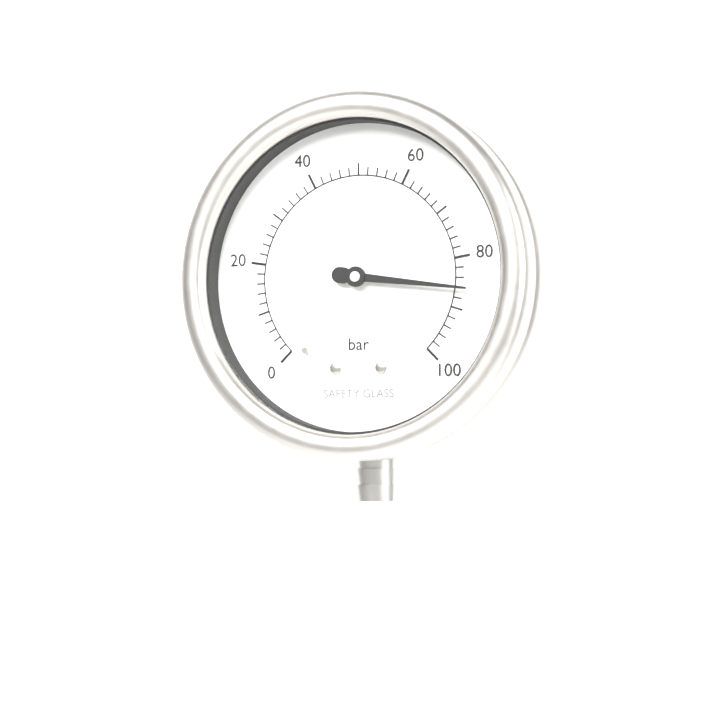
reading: 86 bar
